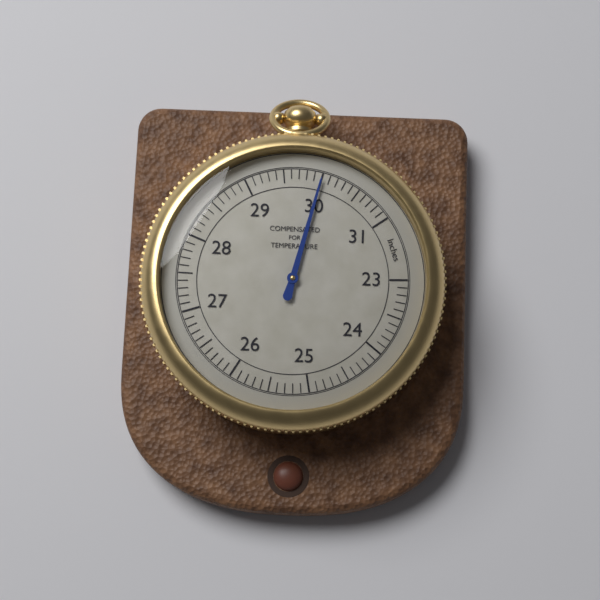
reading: 30.0 inches
